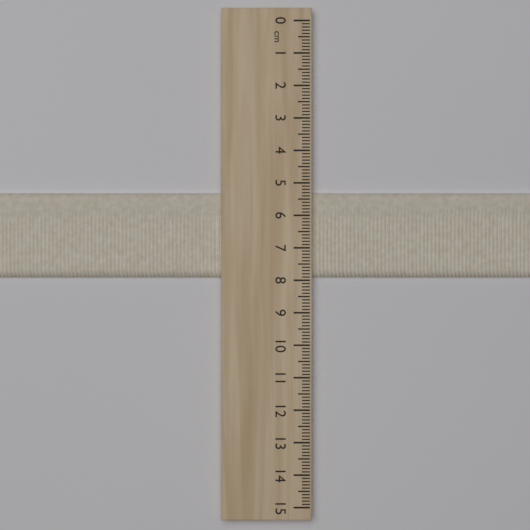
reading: 7.9 cm
